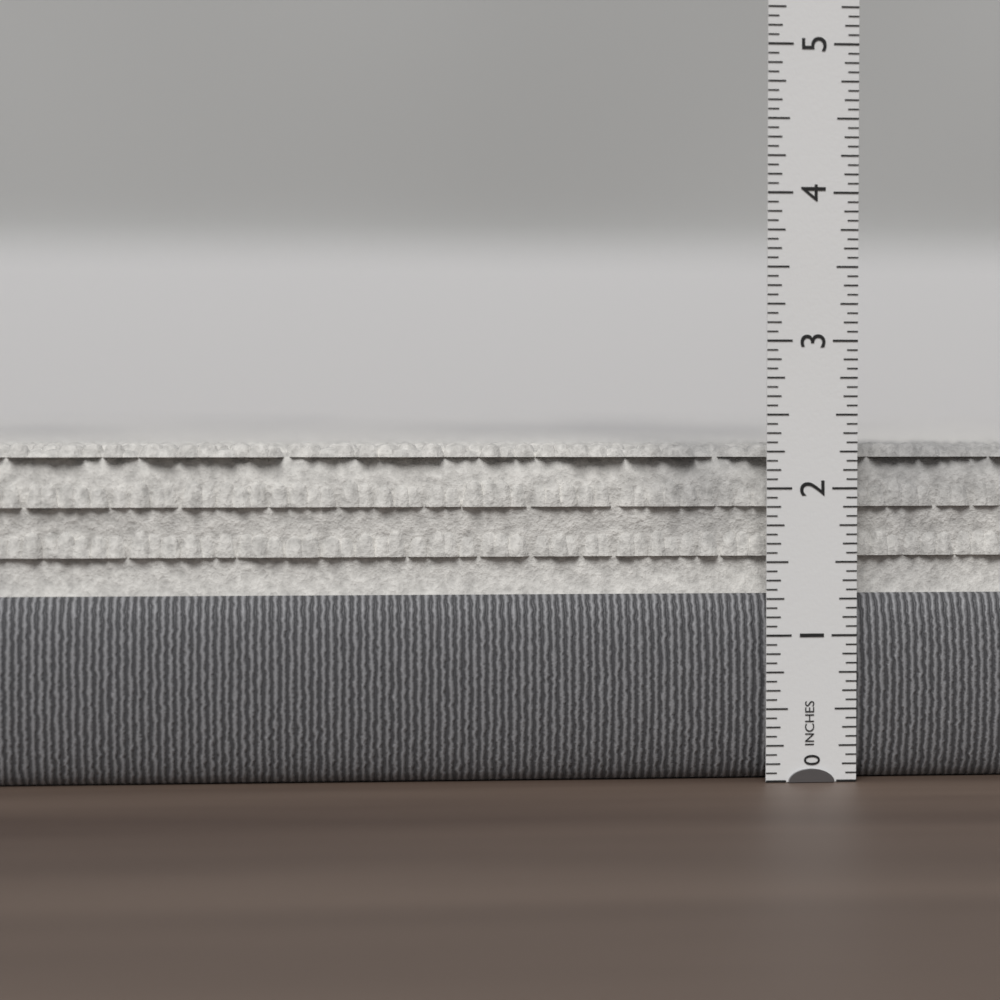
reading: 2.3125 in
